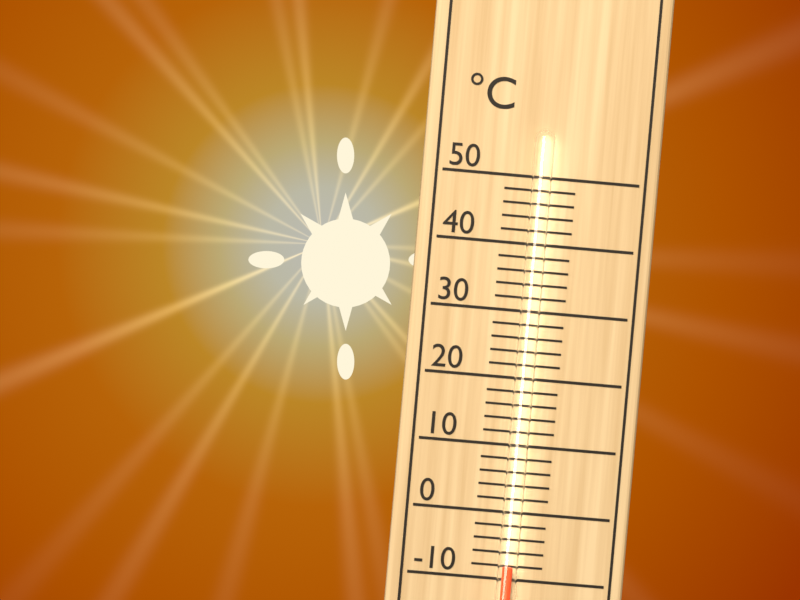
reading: -8 °C
